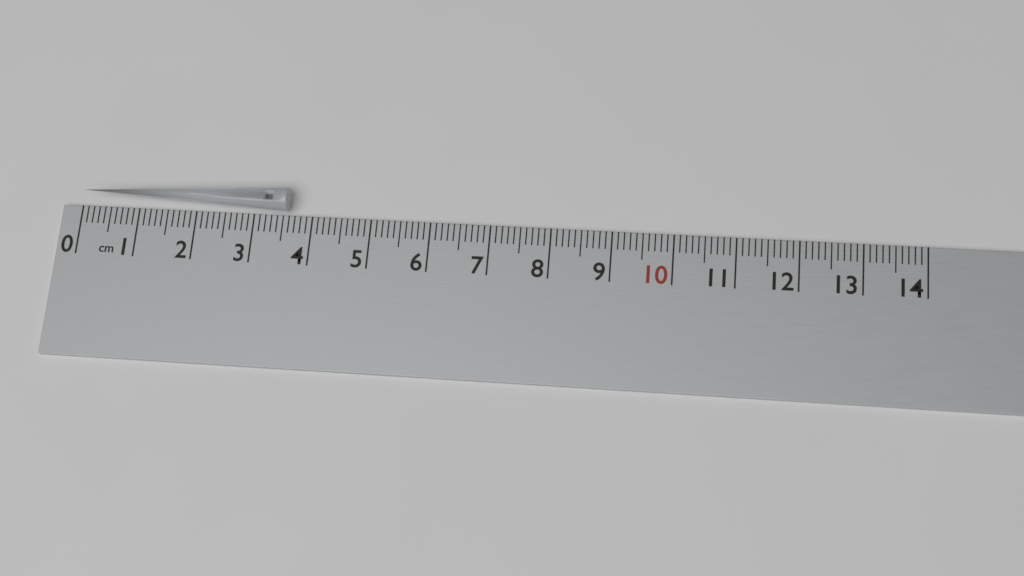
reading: 3.6 cm
